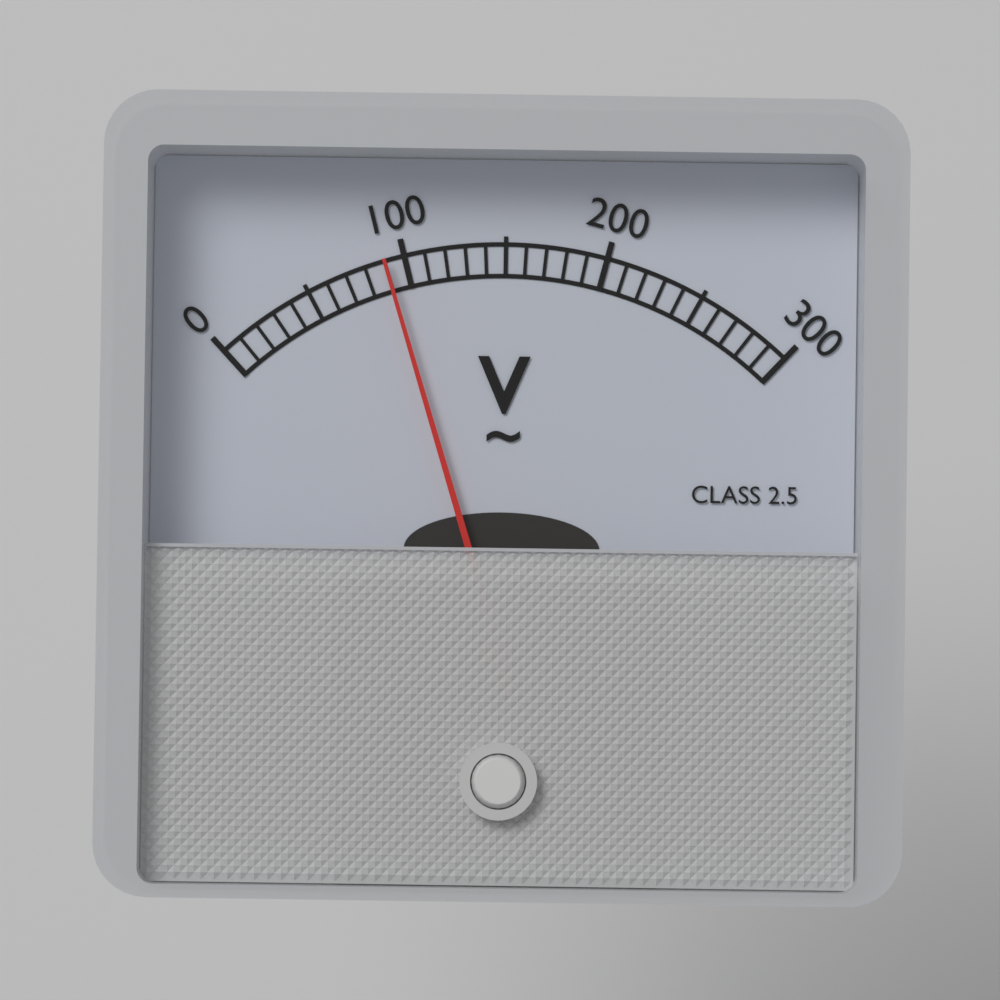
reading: 90 V
